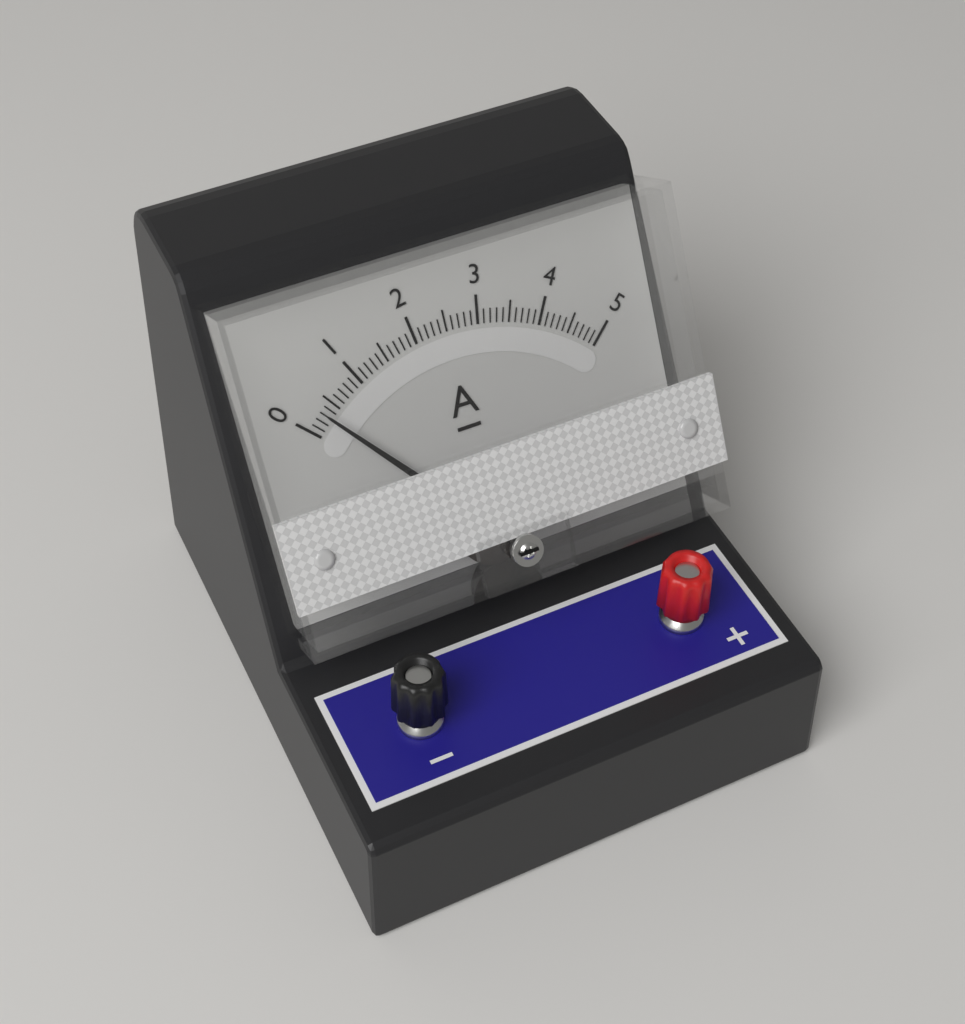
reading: 0.3 A
